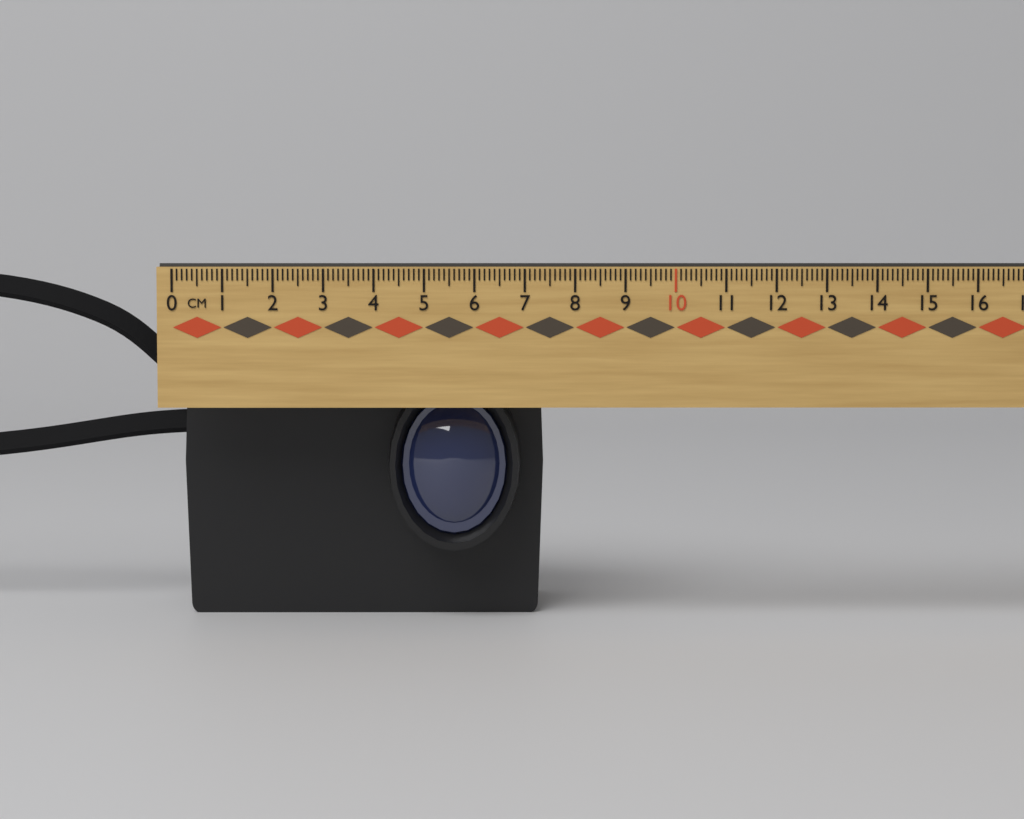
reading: 7.4 cm
